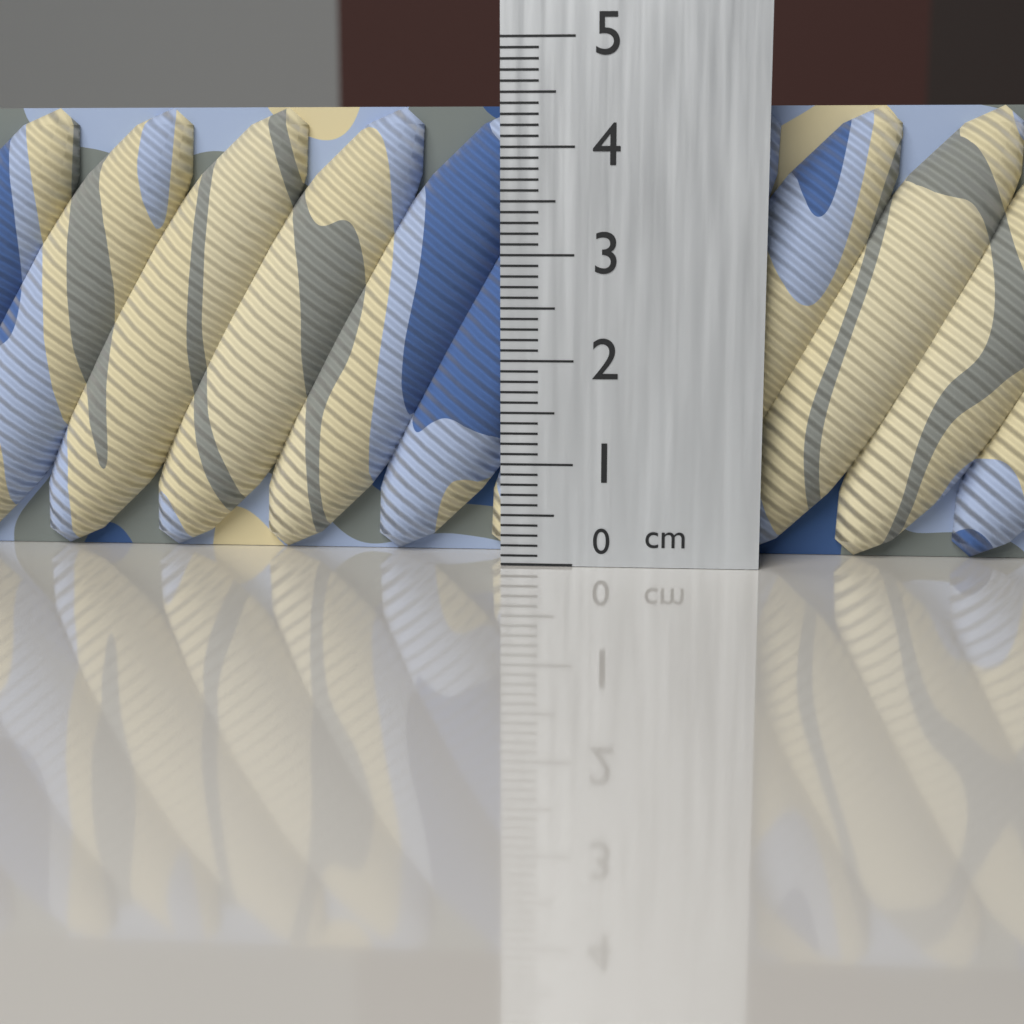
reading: 4.4 cm
